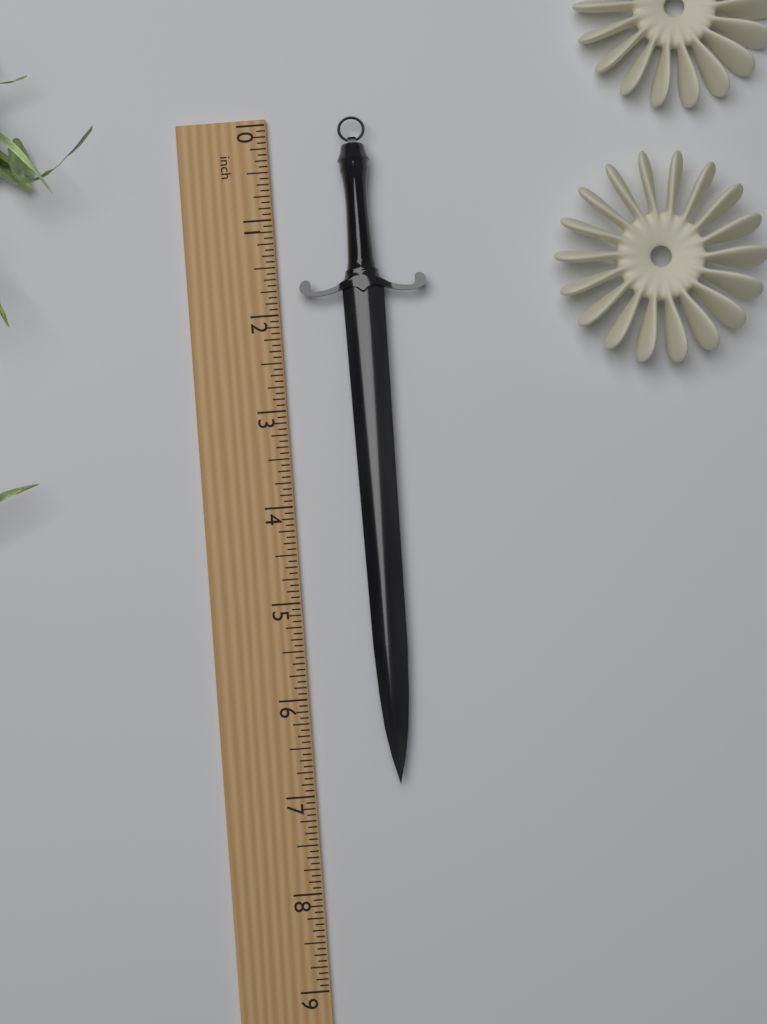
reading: 6.9375 inch
